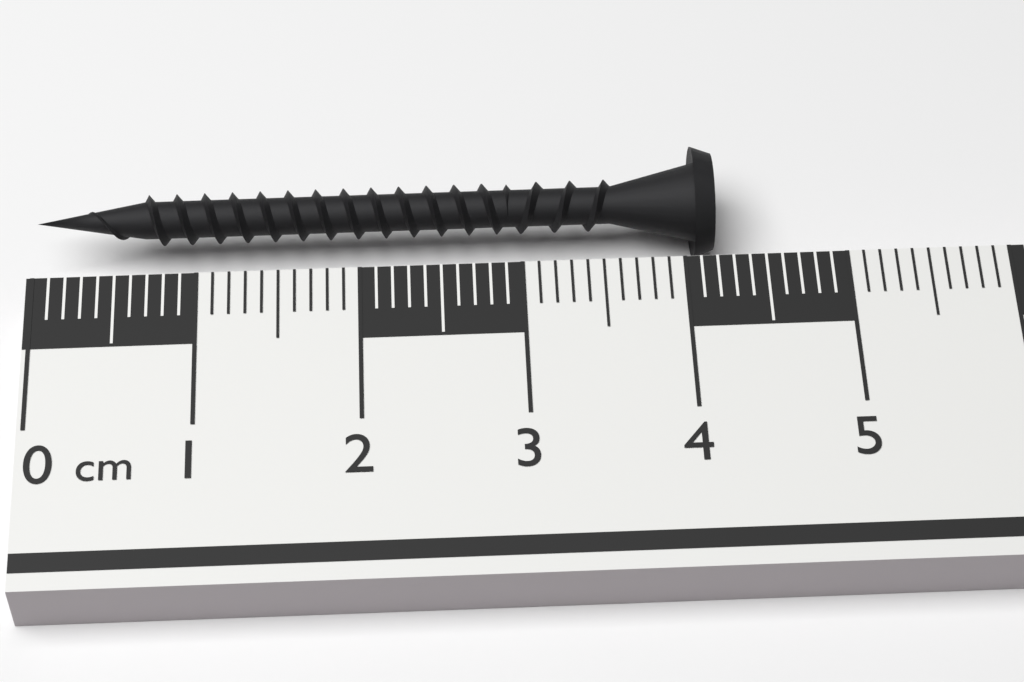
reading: 4.2 cm
